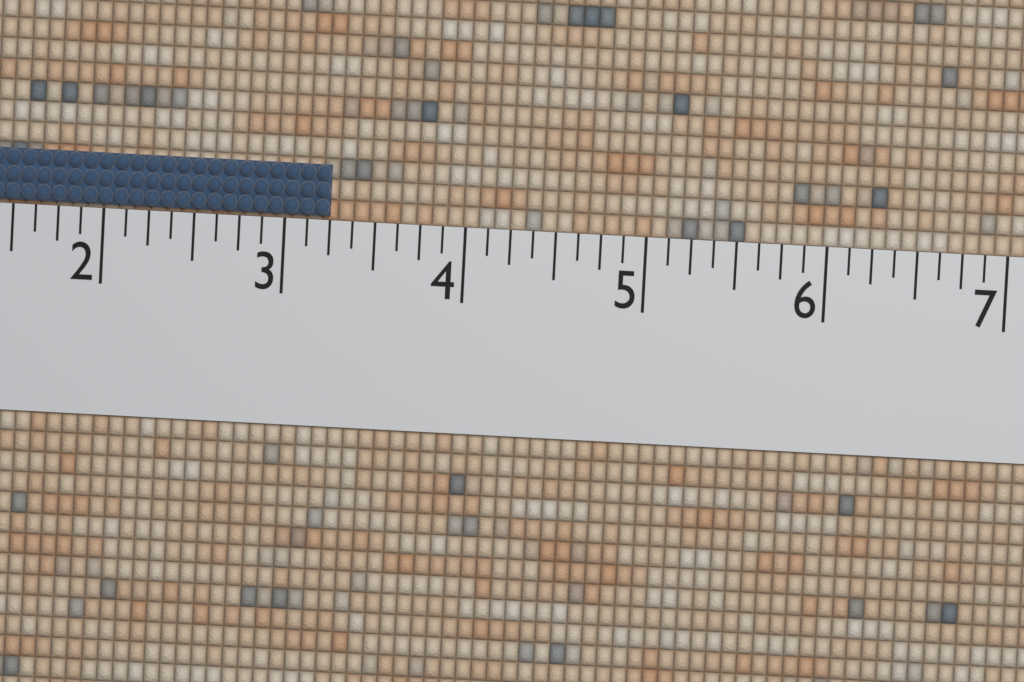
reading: 3.250 (no unit)
